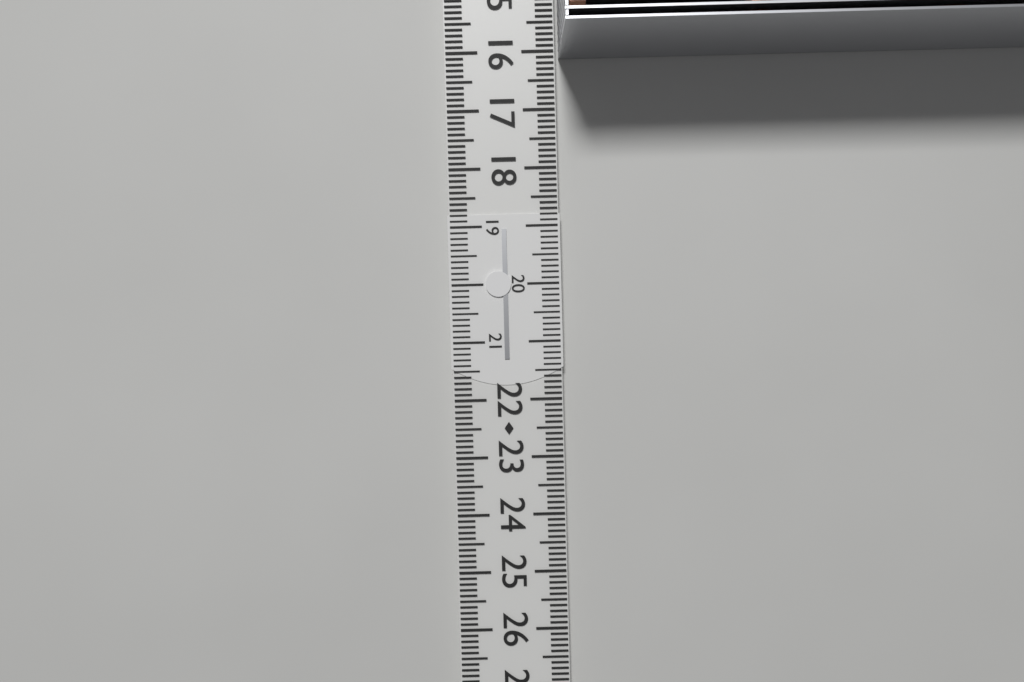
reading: 16.1 cm
